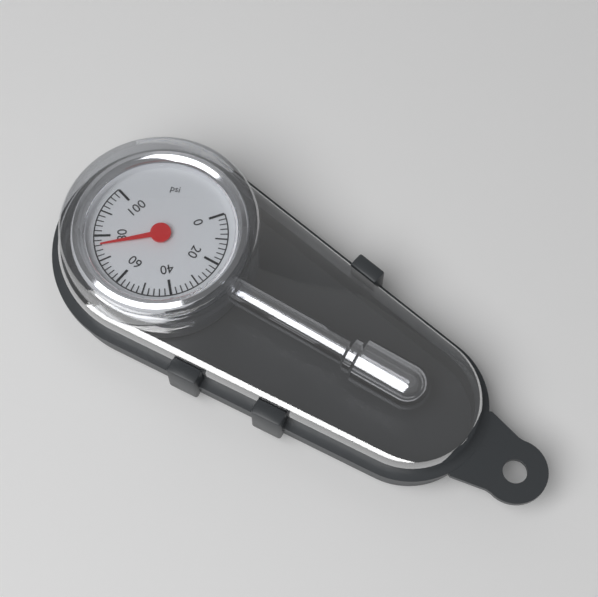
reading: 76 psi
